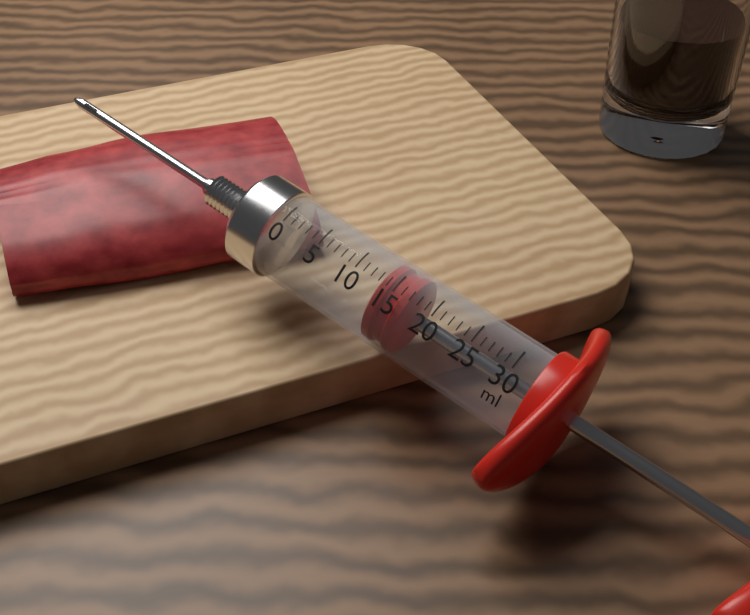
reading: 13 ml
